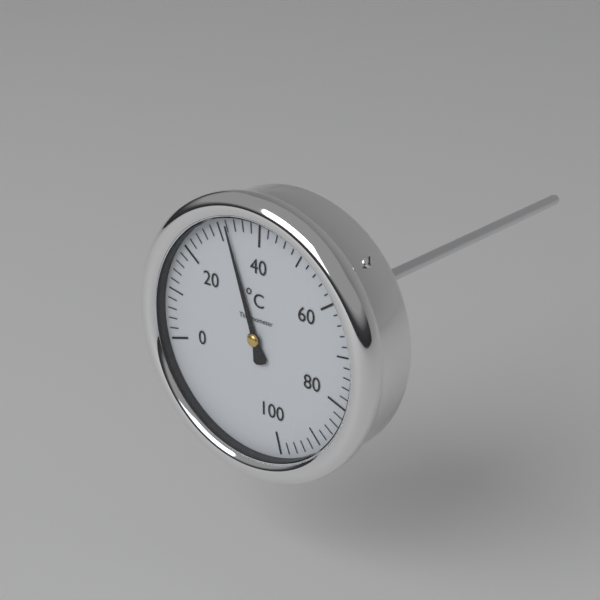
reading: 32 °C
